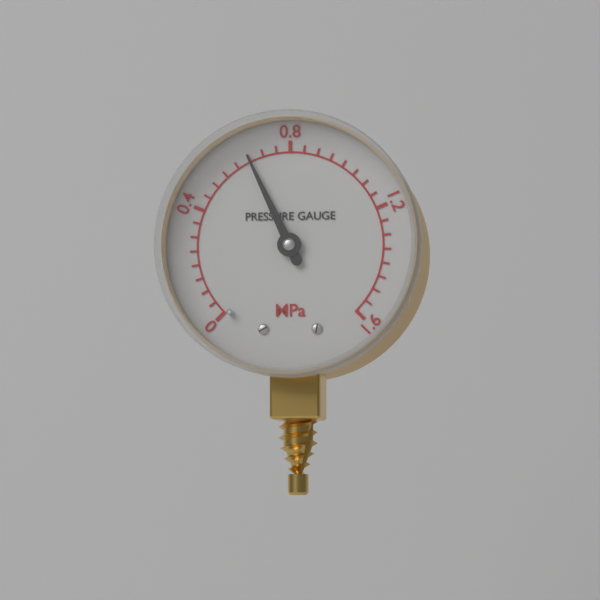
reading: 0.65 MPa
